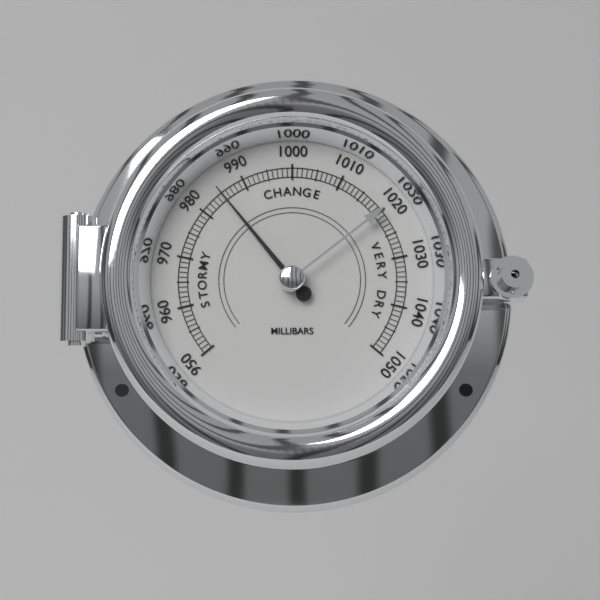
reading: 985 mbar
